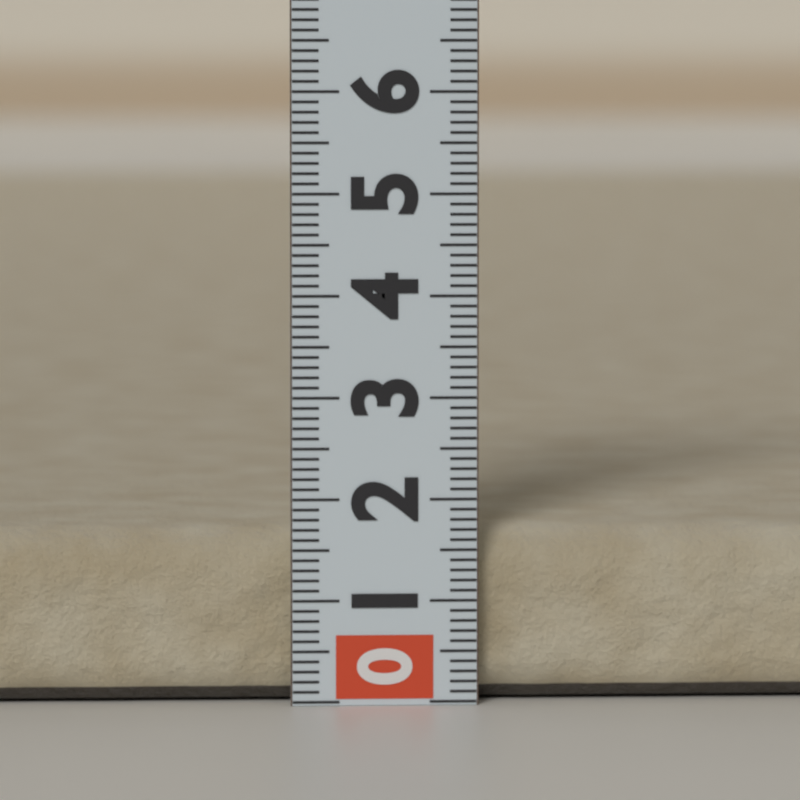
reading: 1.7 (no unit)
